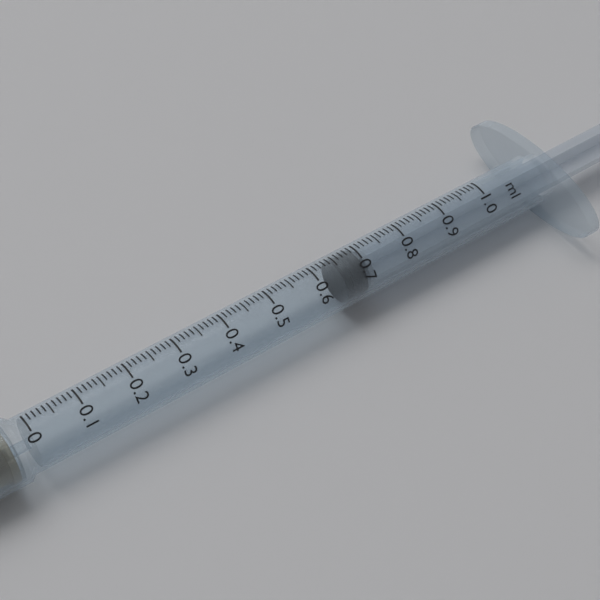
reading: 0.65 ml
